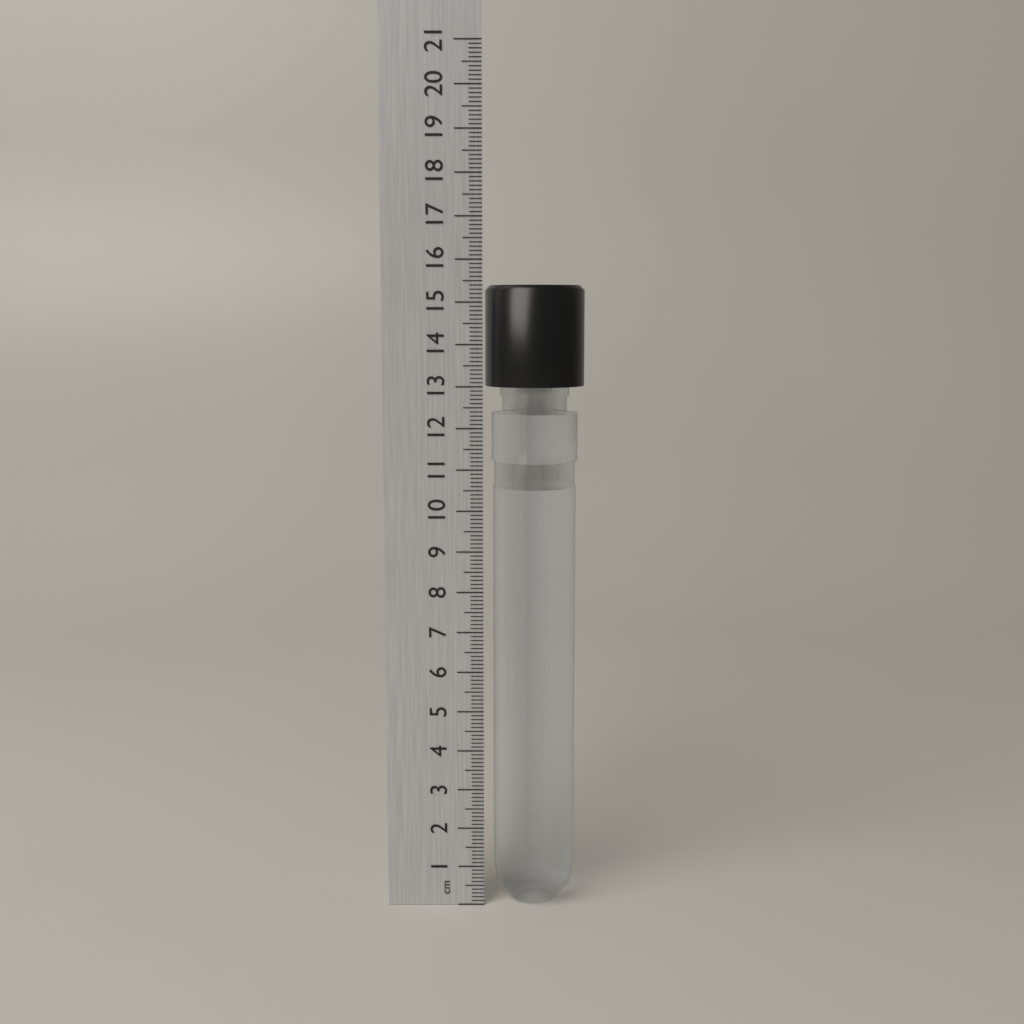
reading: 15.4 cm
